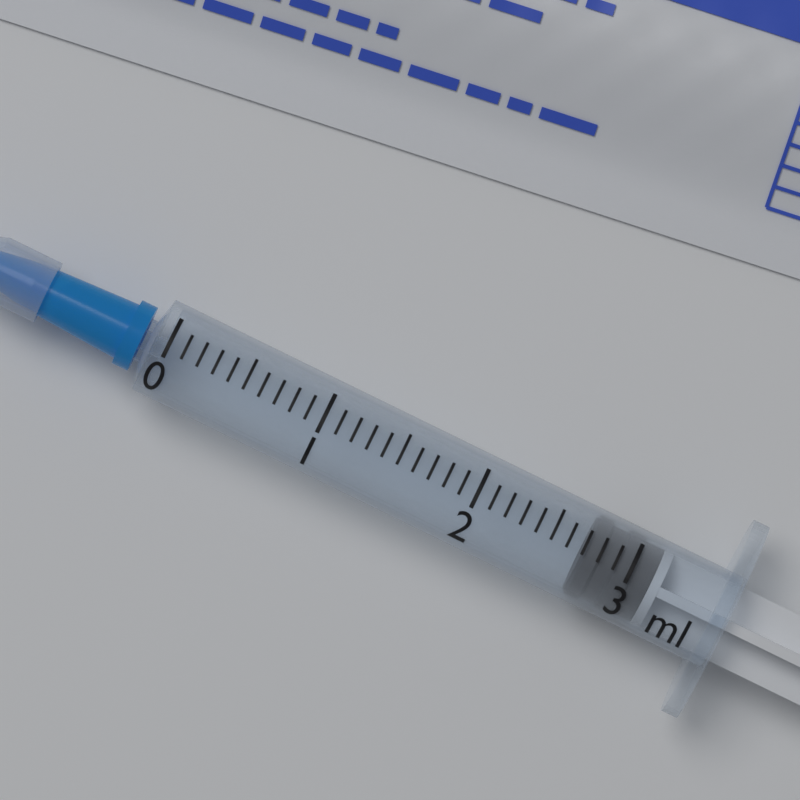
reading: 2.7 ml
